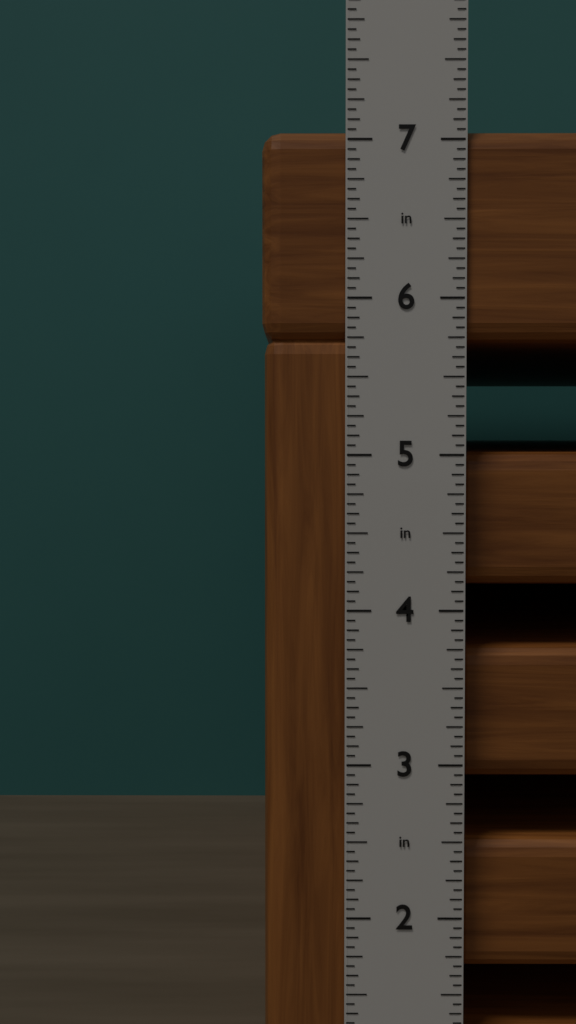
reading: 7.0625 in
